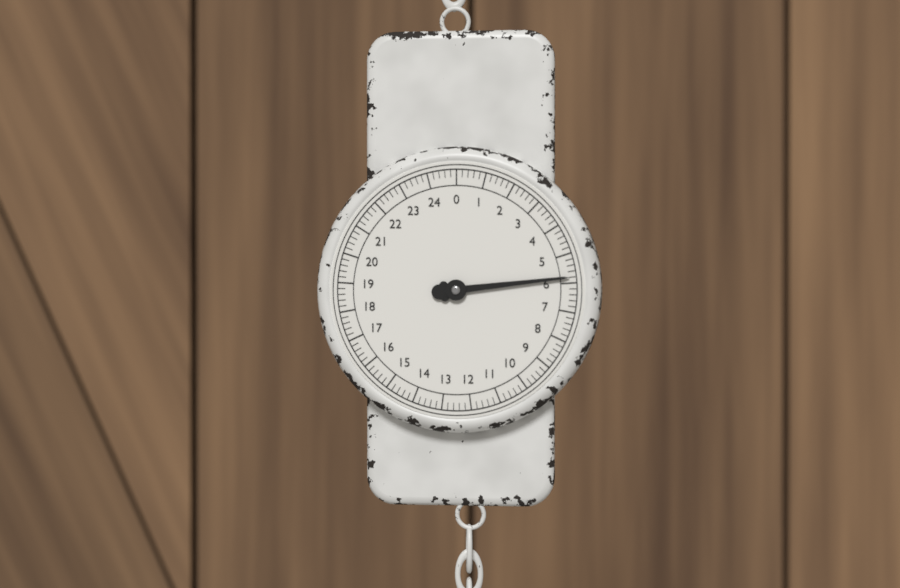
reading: 5.8 (no unit)
